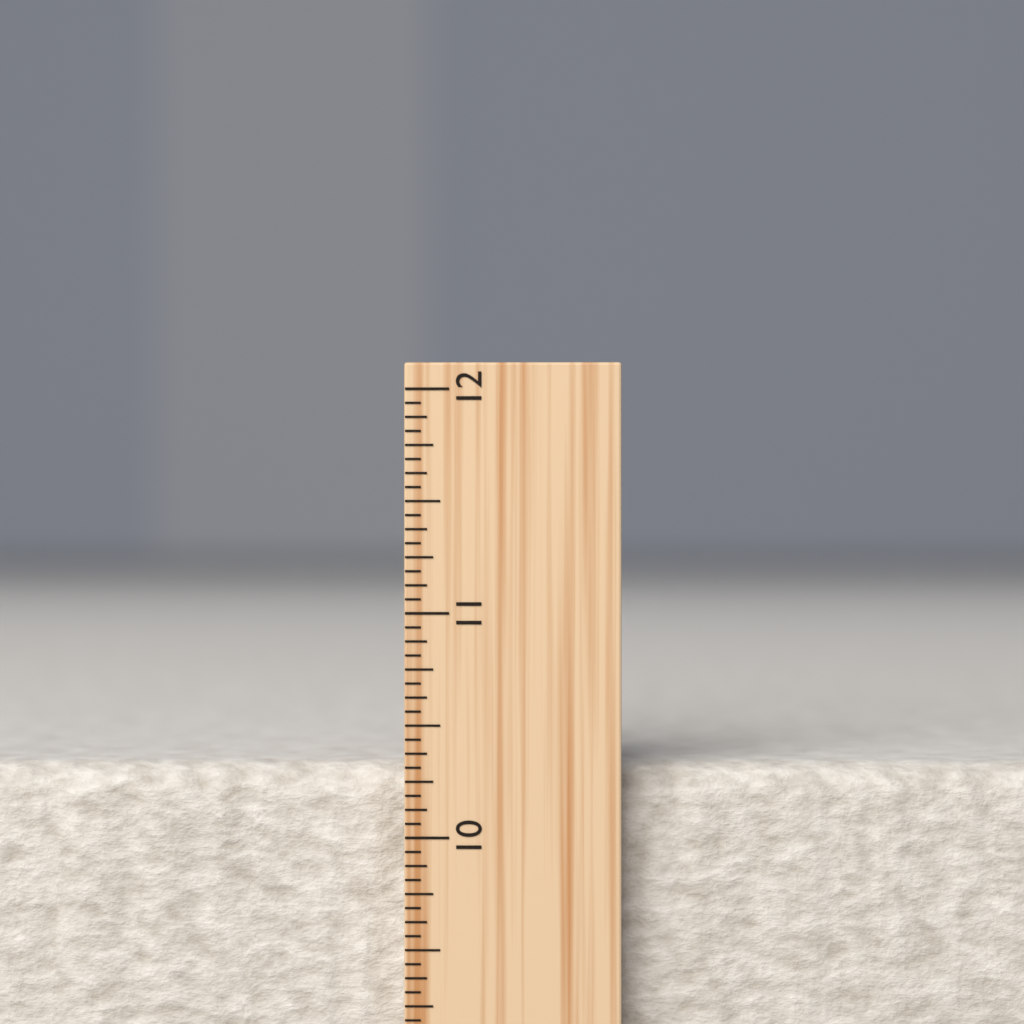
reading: 10.3125 inch
